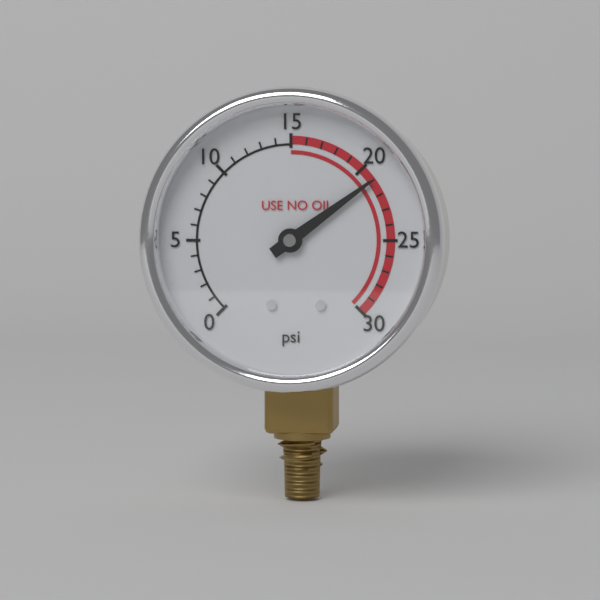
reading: 21 psi
